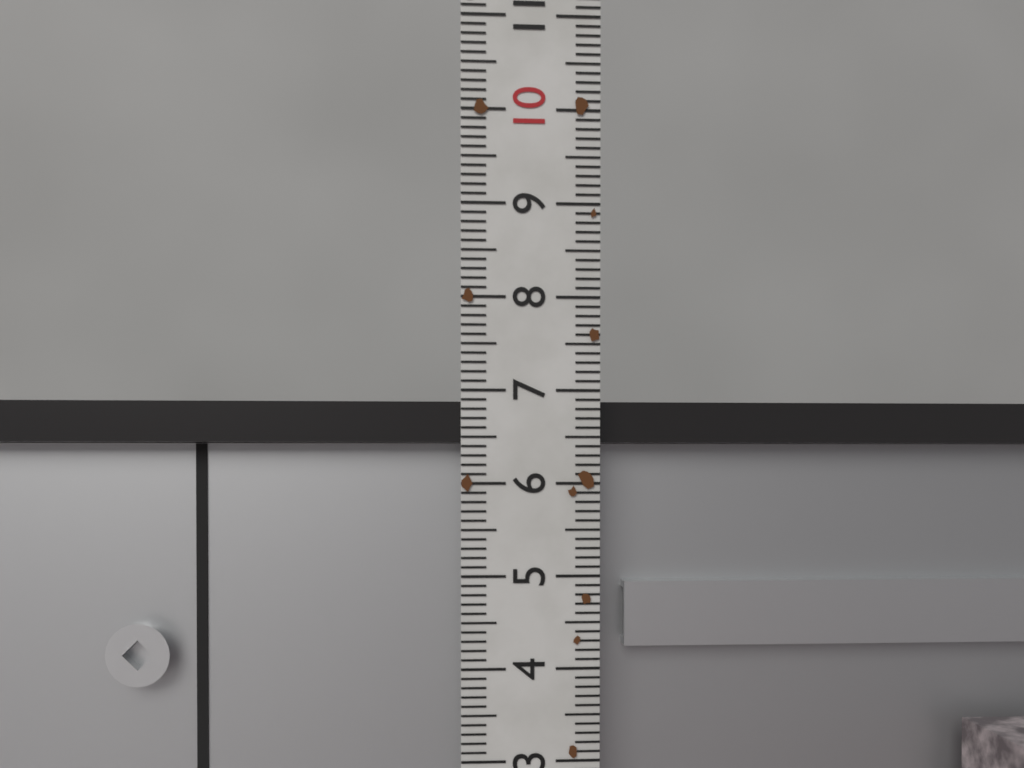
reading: 6.9 (no unit)
